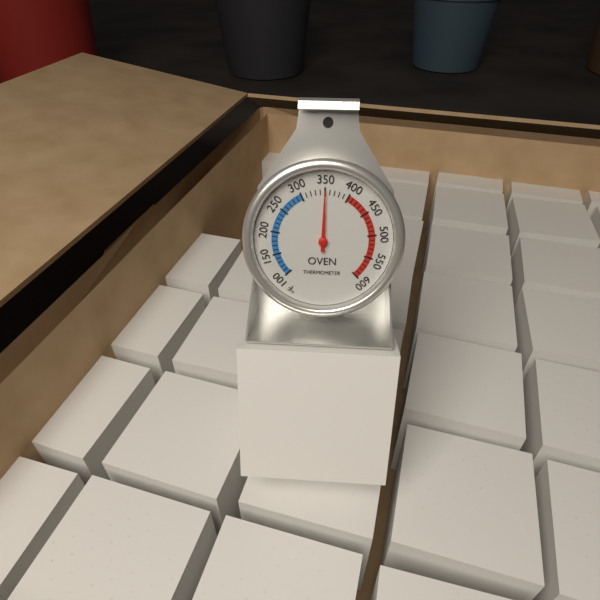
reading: 350 °F
